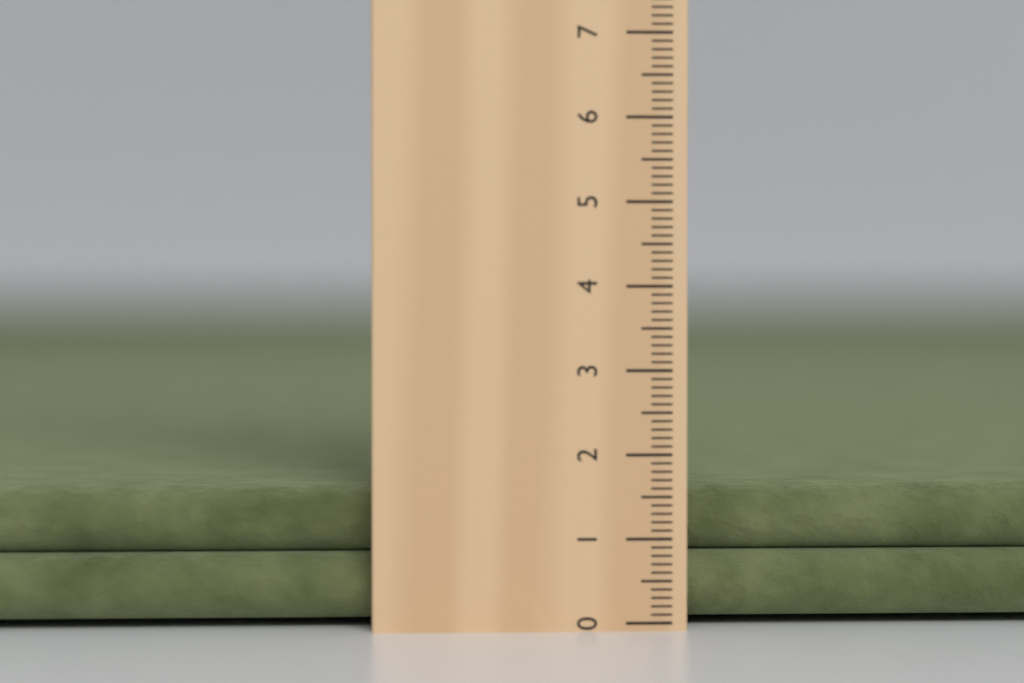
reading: 1.6 cm
